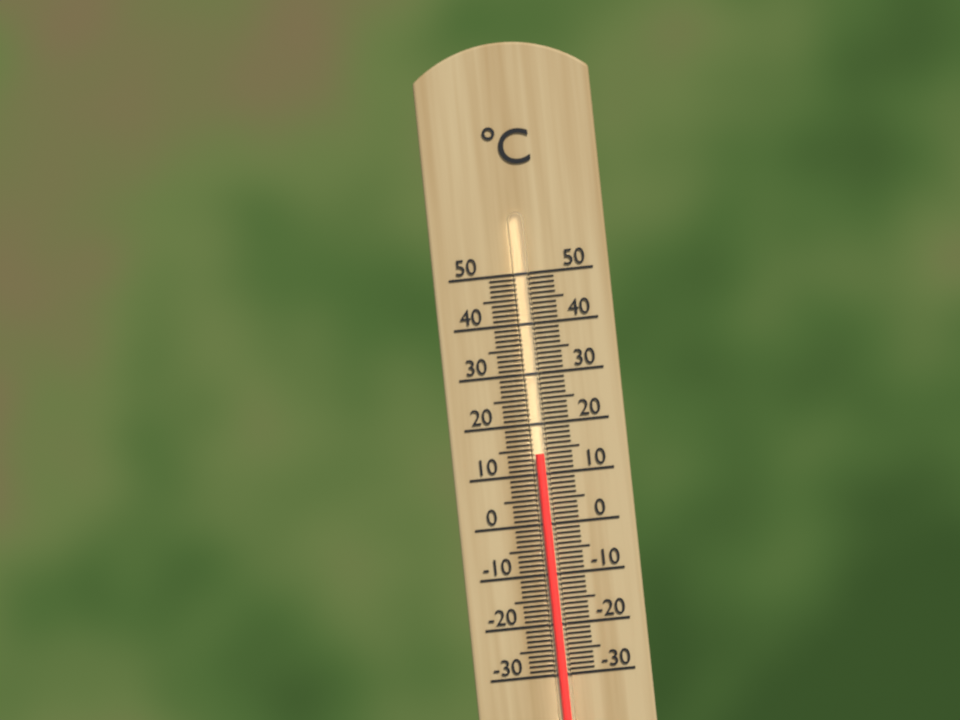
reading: 14 °C
